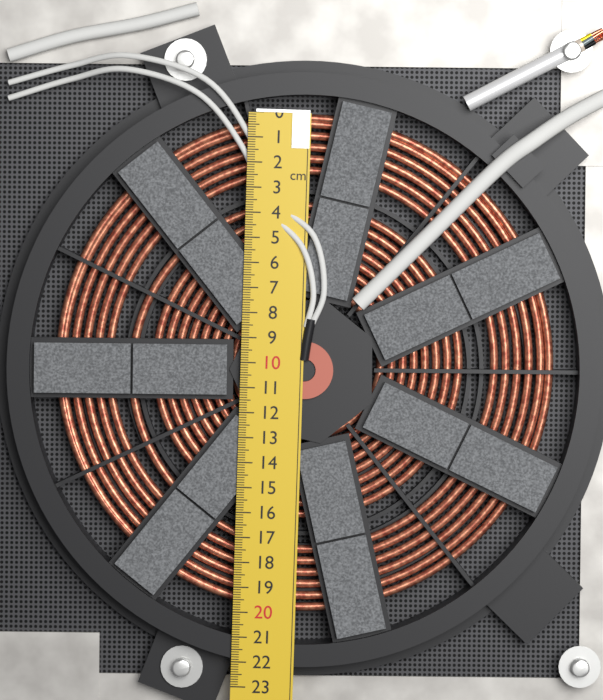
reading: 20.0 cm
